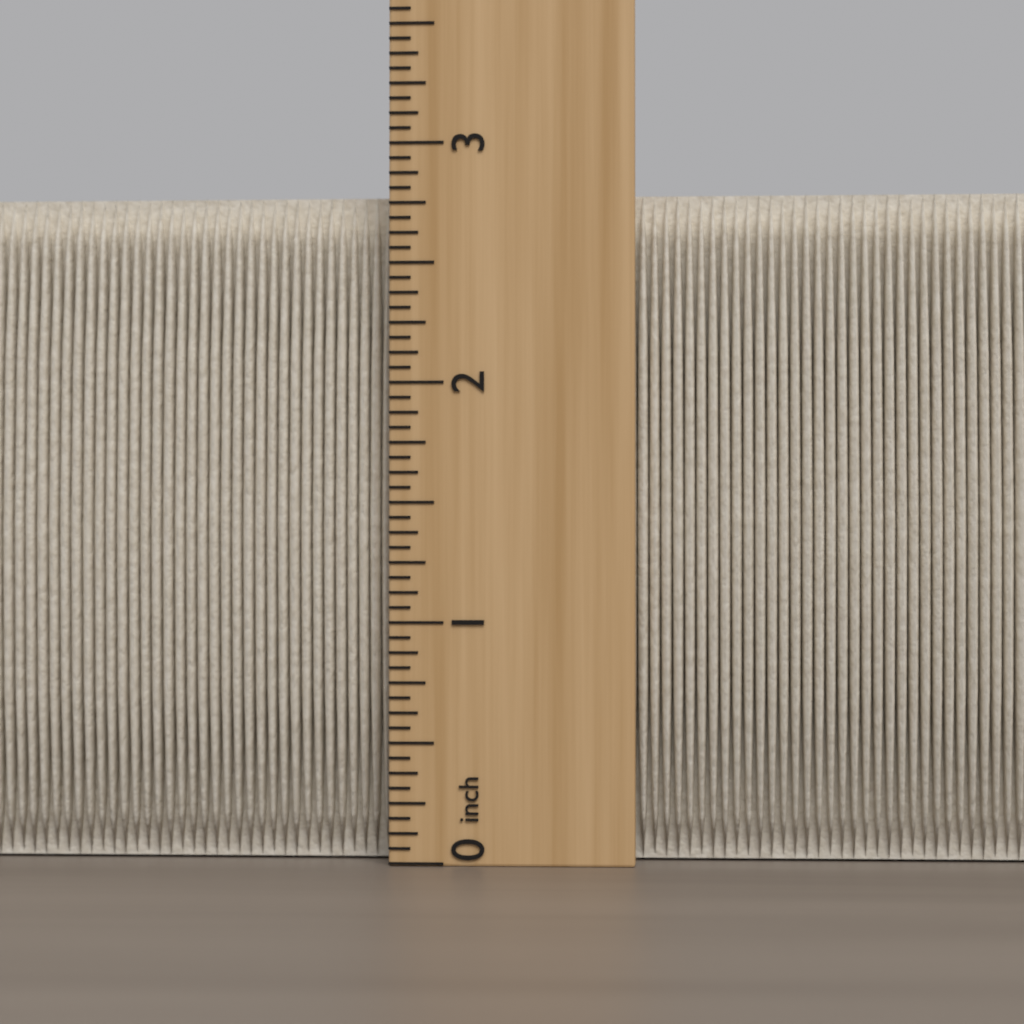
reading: 2.8125 inch
